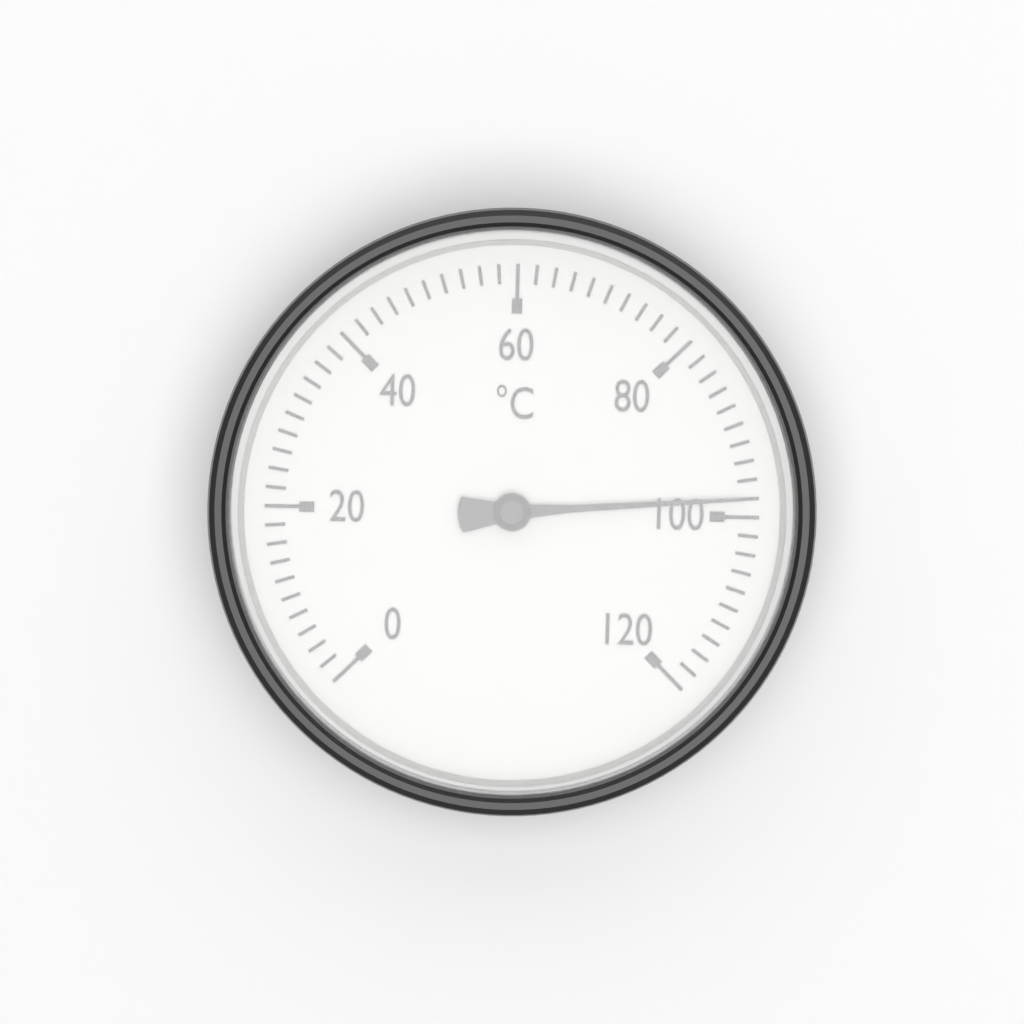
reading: 98 °C
